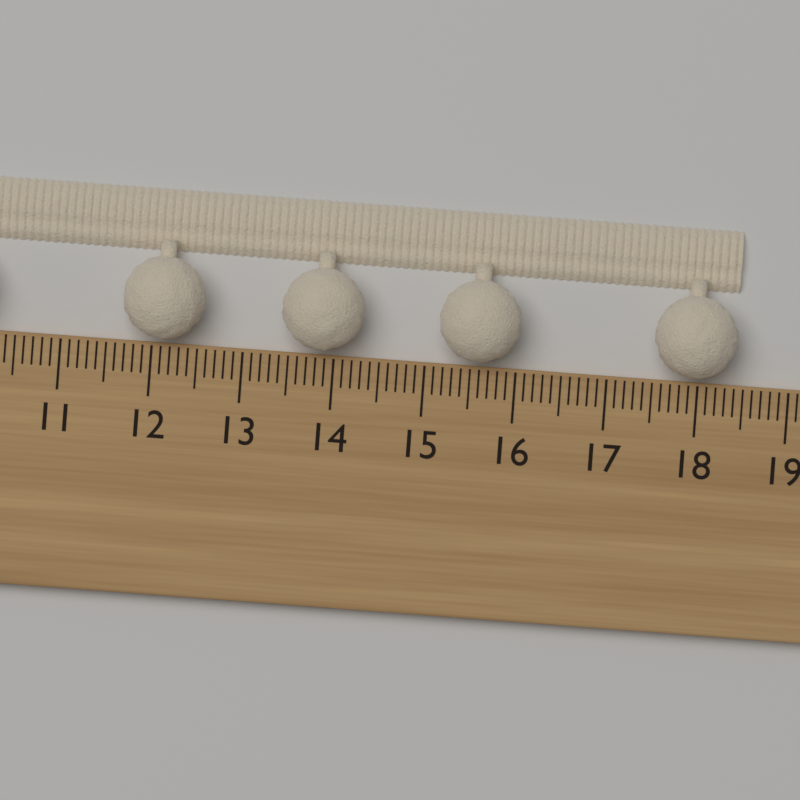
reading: 18.4 cm
